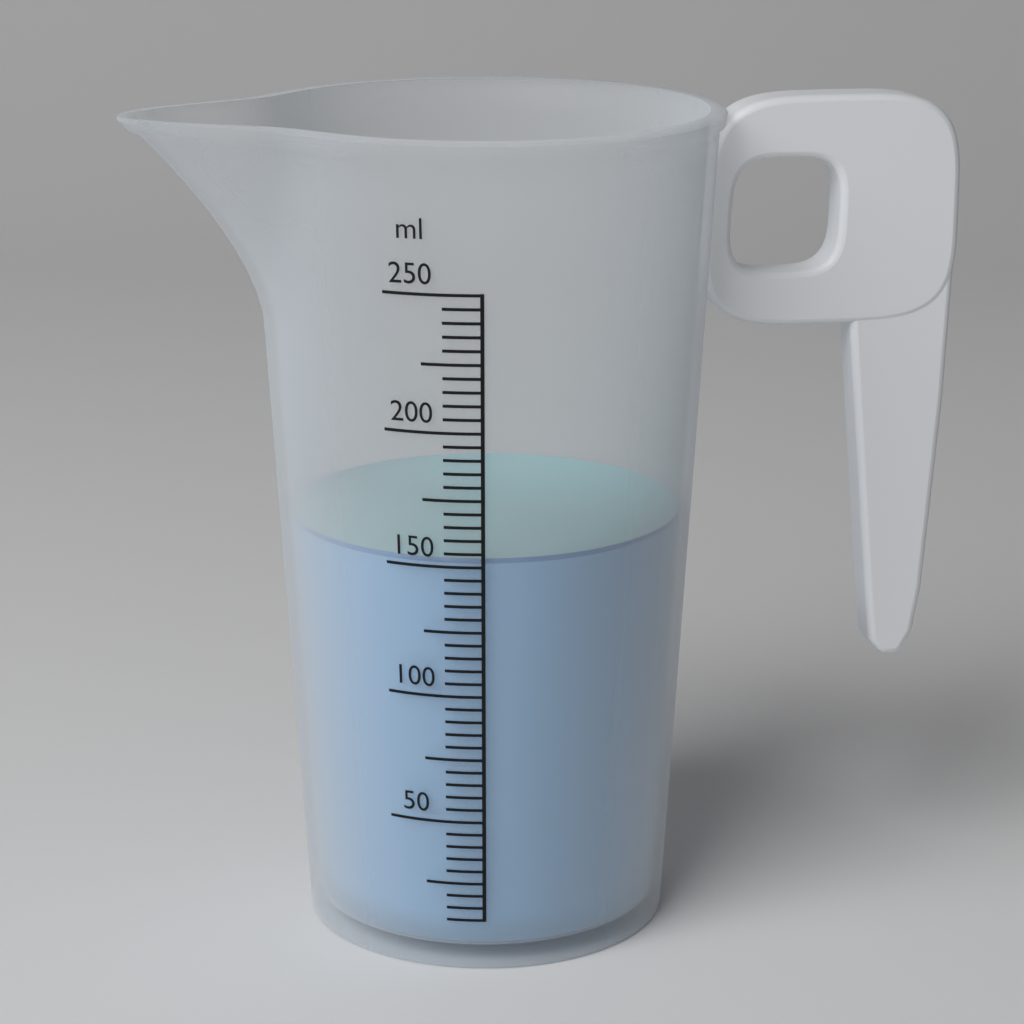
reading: 152 ml
